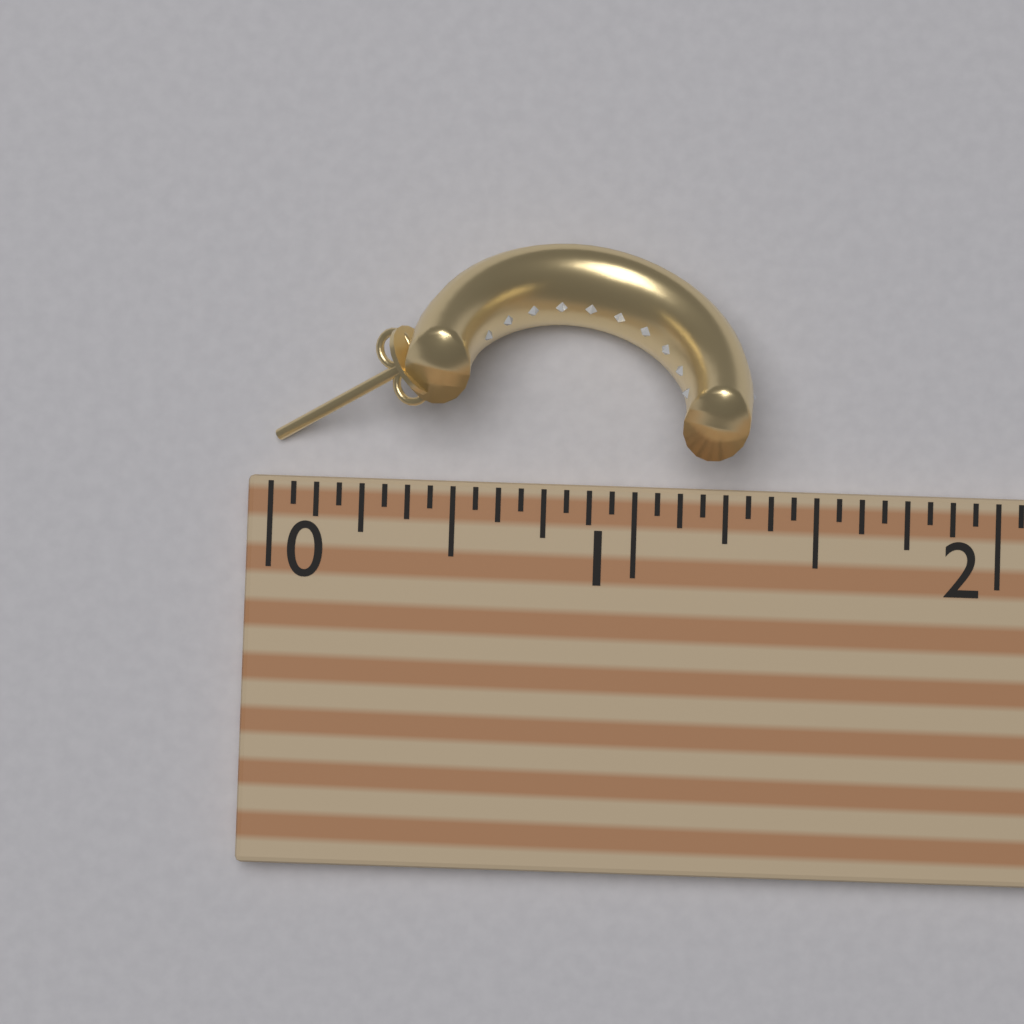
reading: 1.3125 (no unit)
